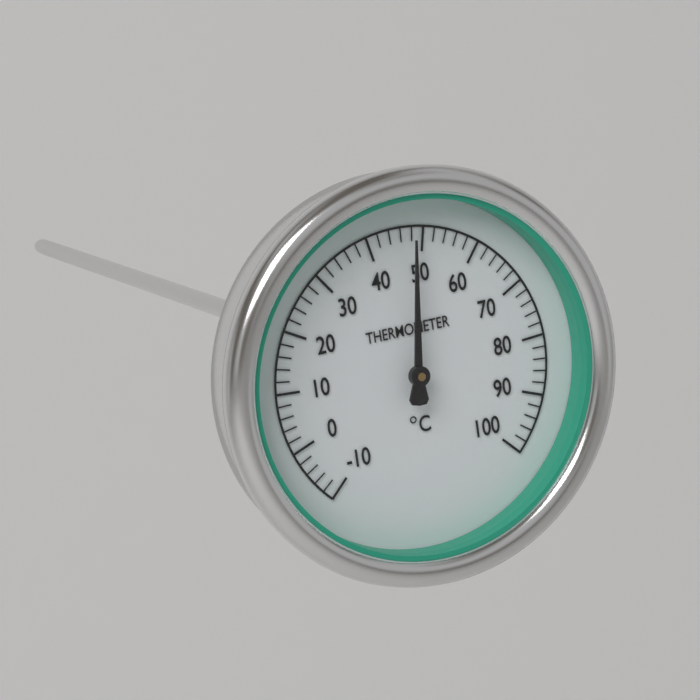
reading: 48 °C
